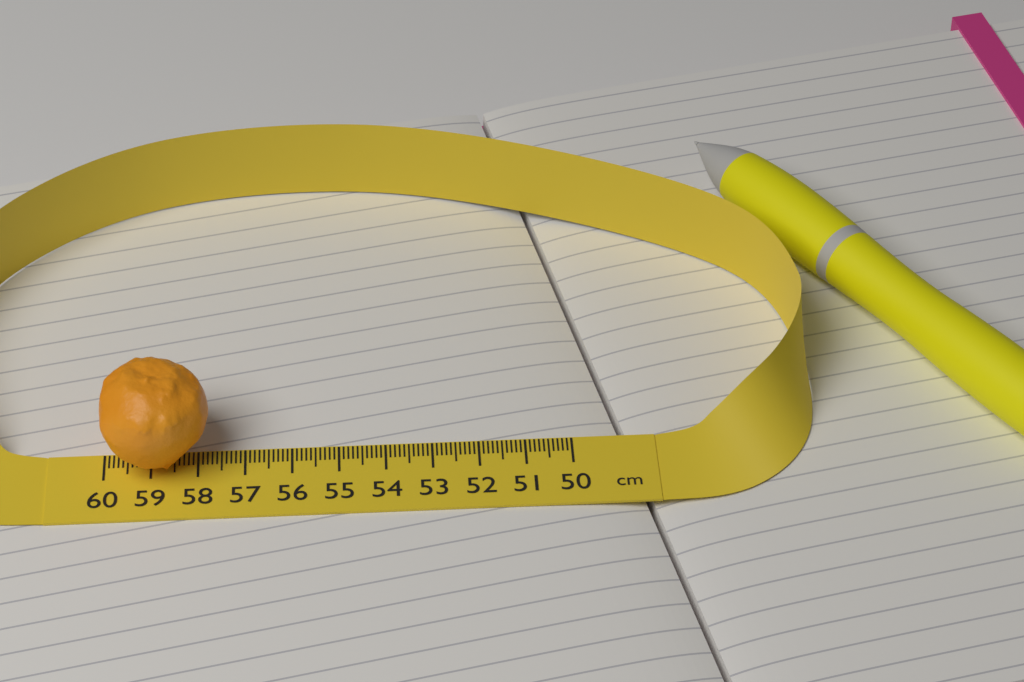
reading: 57.7 cm
